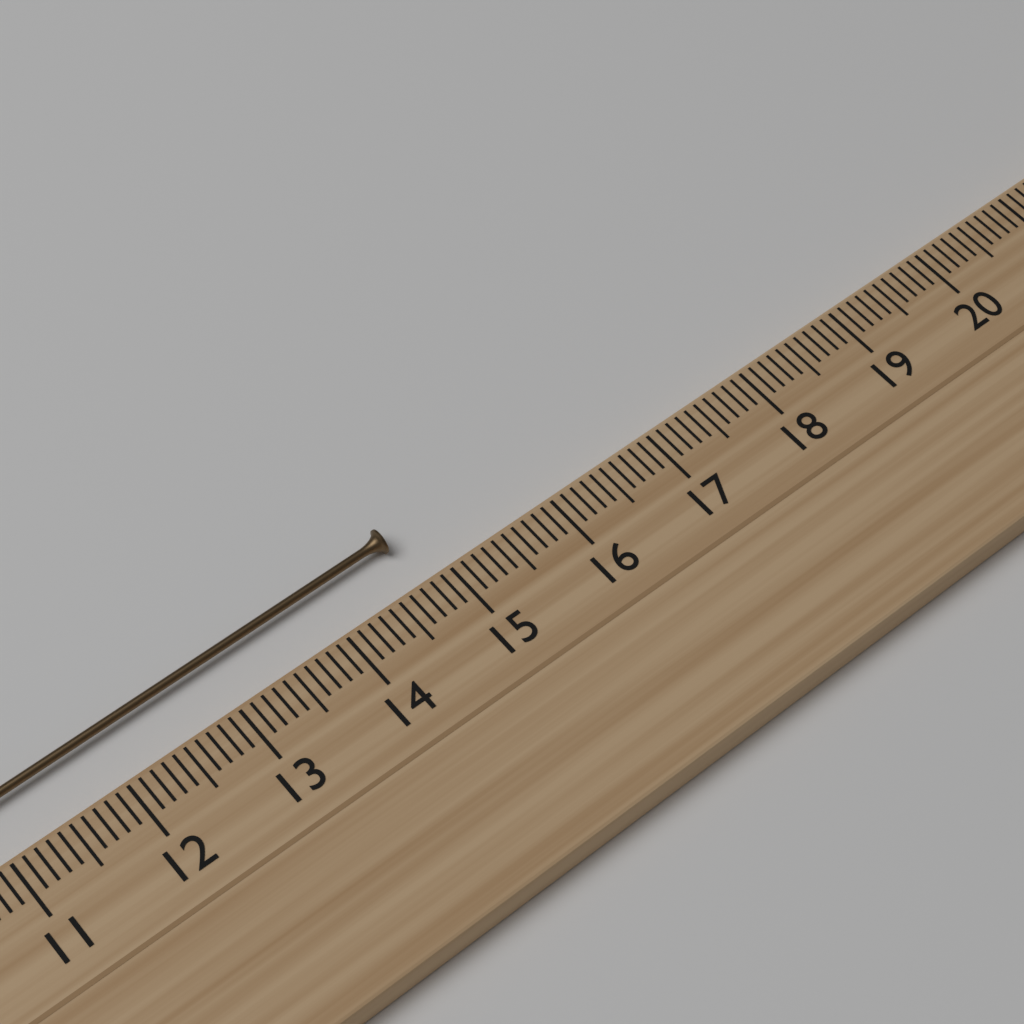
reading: 14.8 cm
